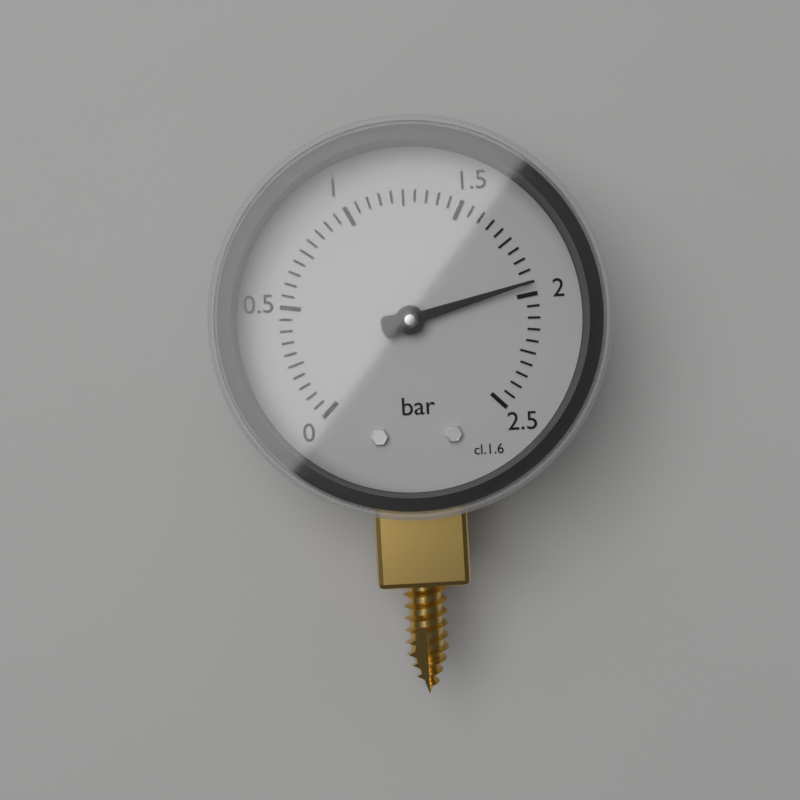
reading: 1.95 bar
